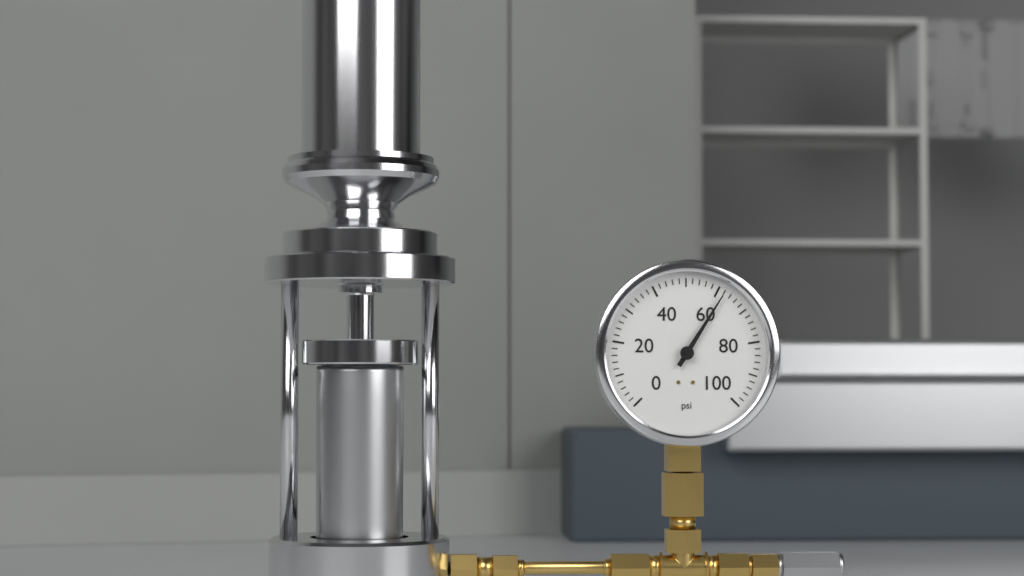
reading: 62 psi
